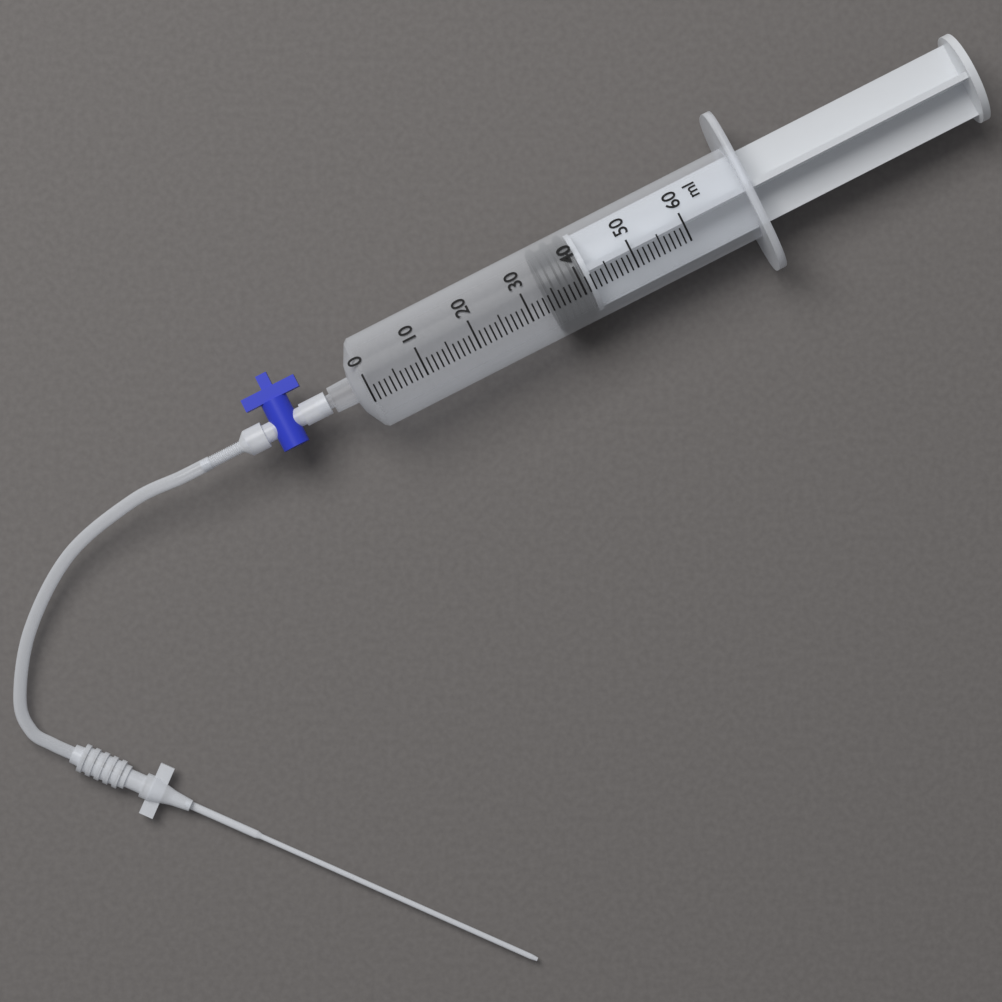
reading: 34 ml
